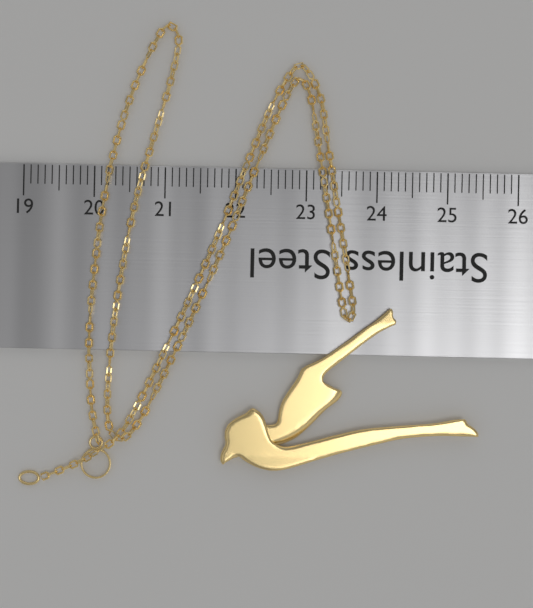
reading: 25.5 (no unit)
